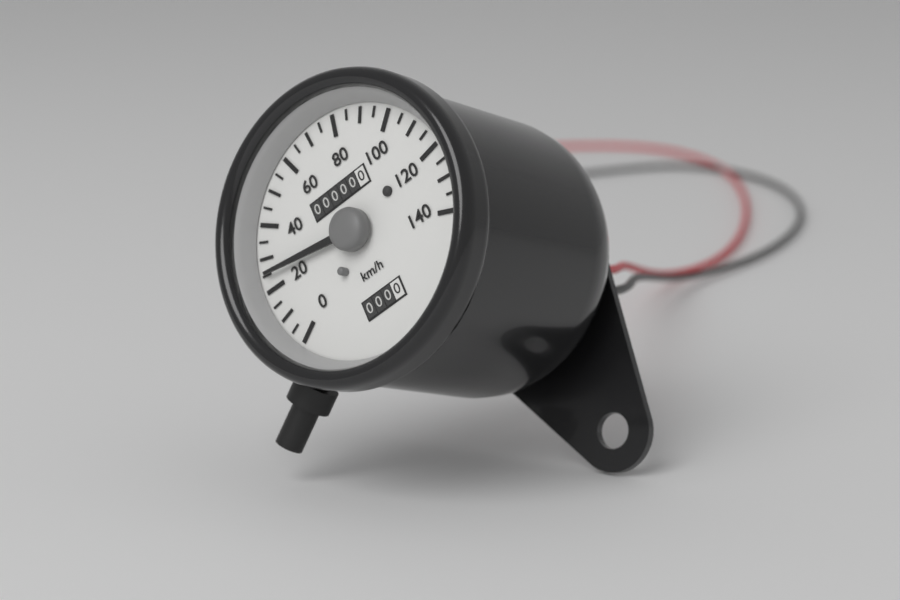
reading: 25 km/h
